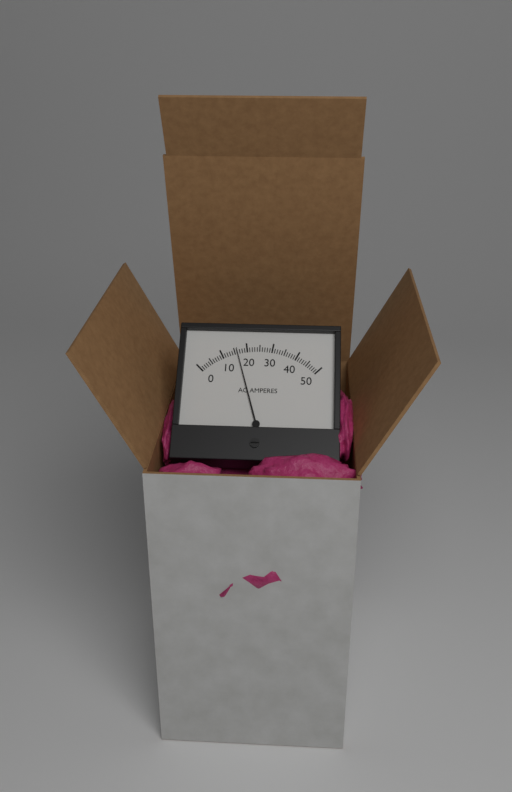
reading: 16 A
